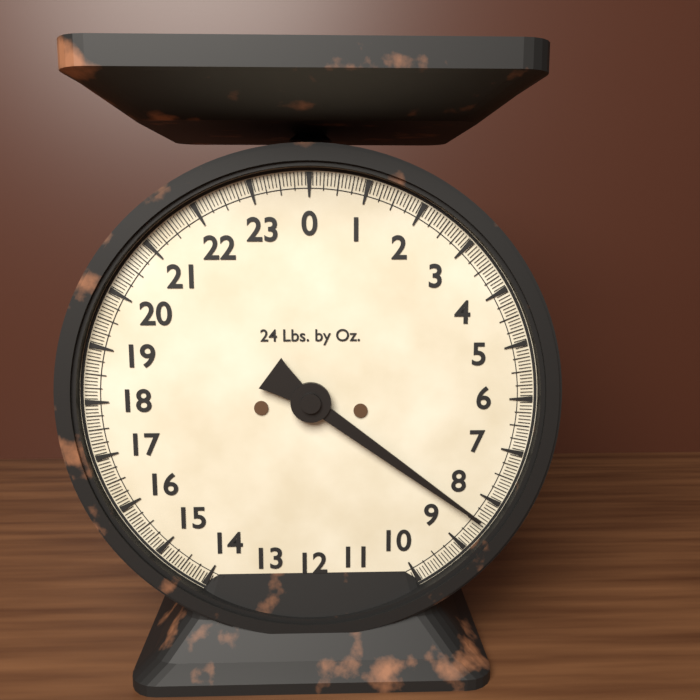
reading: 8.4375 lb
